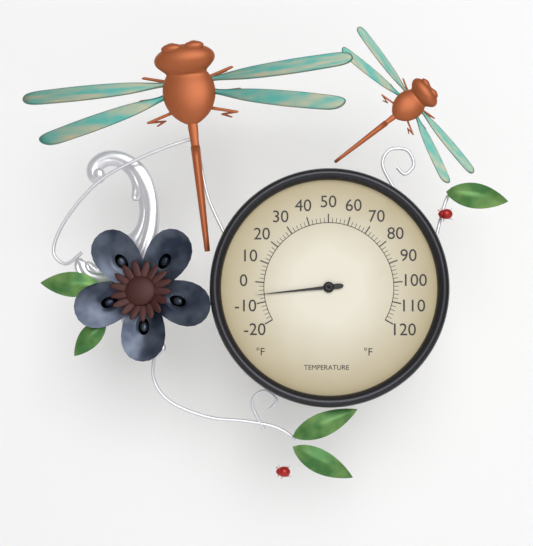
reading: -6 °F
